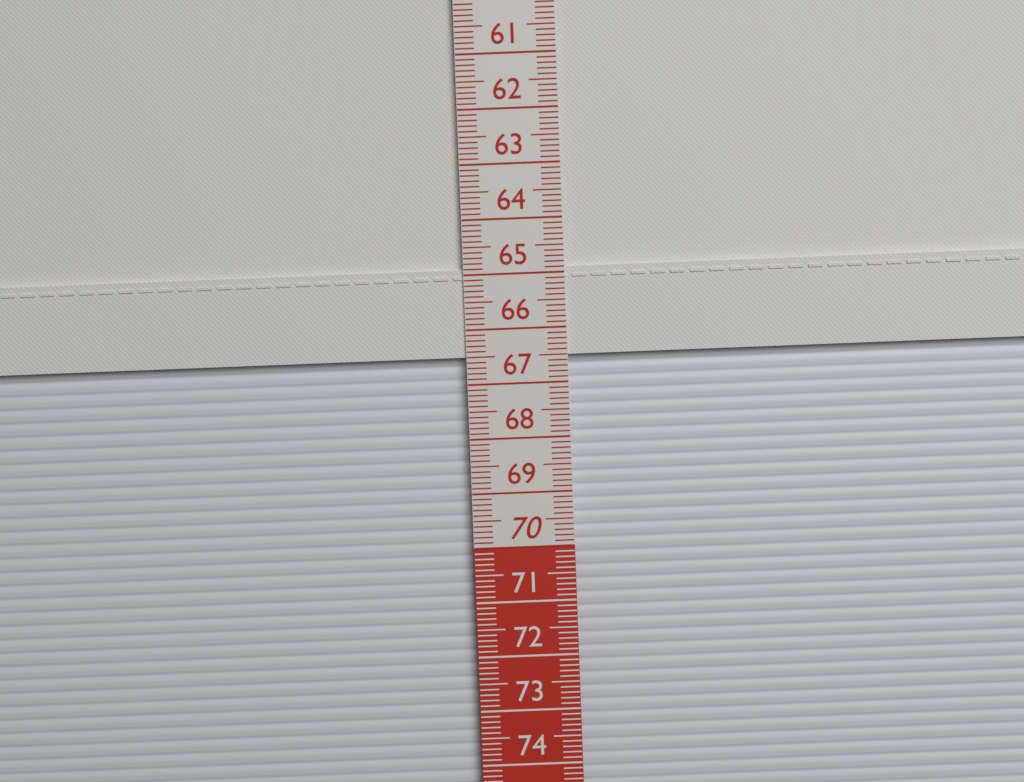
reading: 66.5 cm
